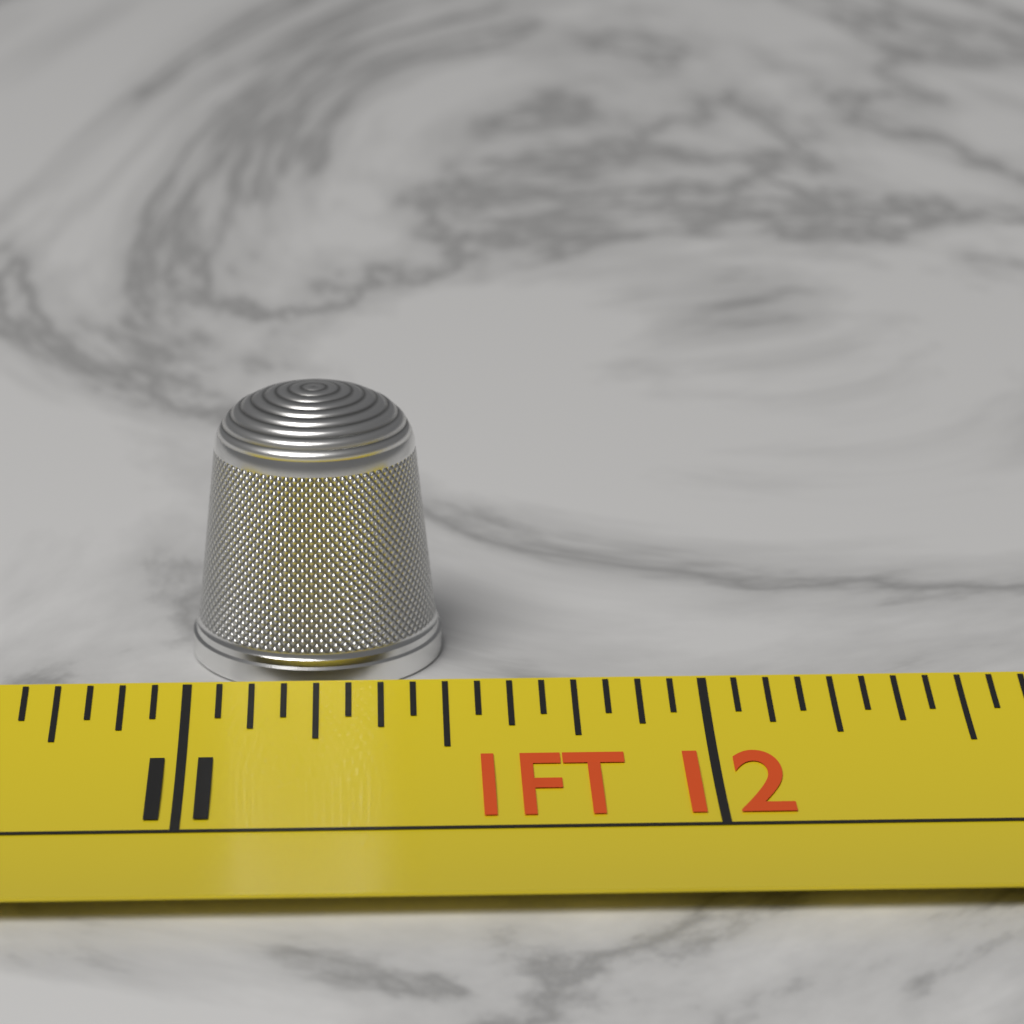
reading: 11.5000 in
